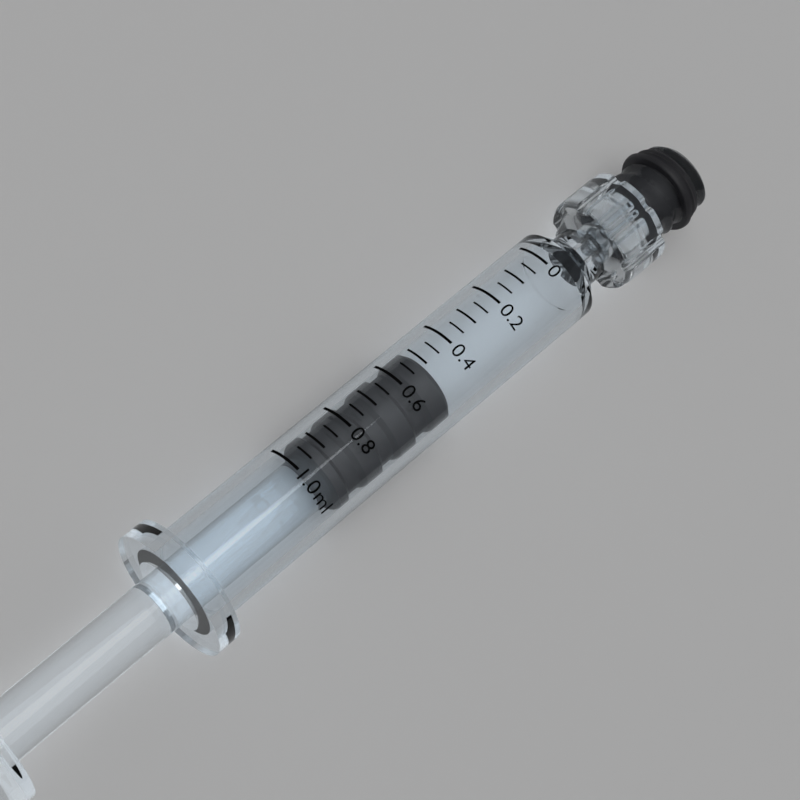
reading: 0.50 ml
